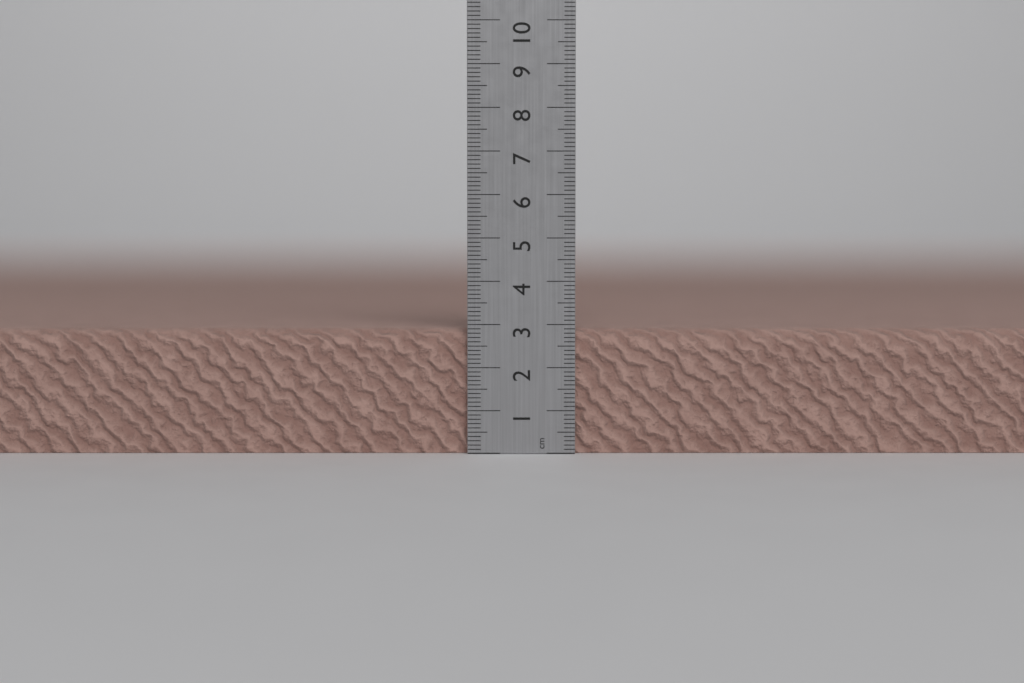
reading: 2.9 cm
